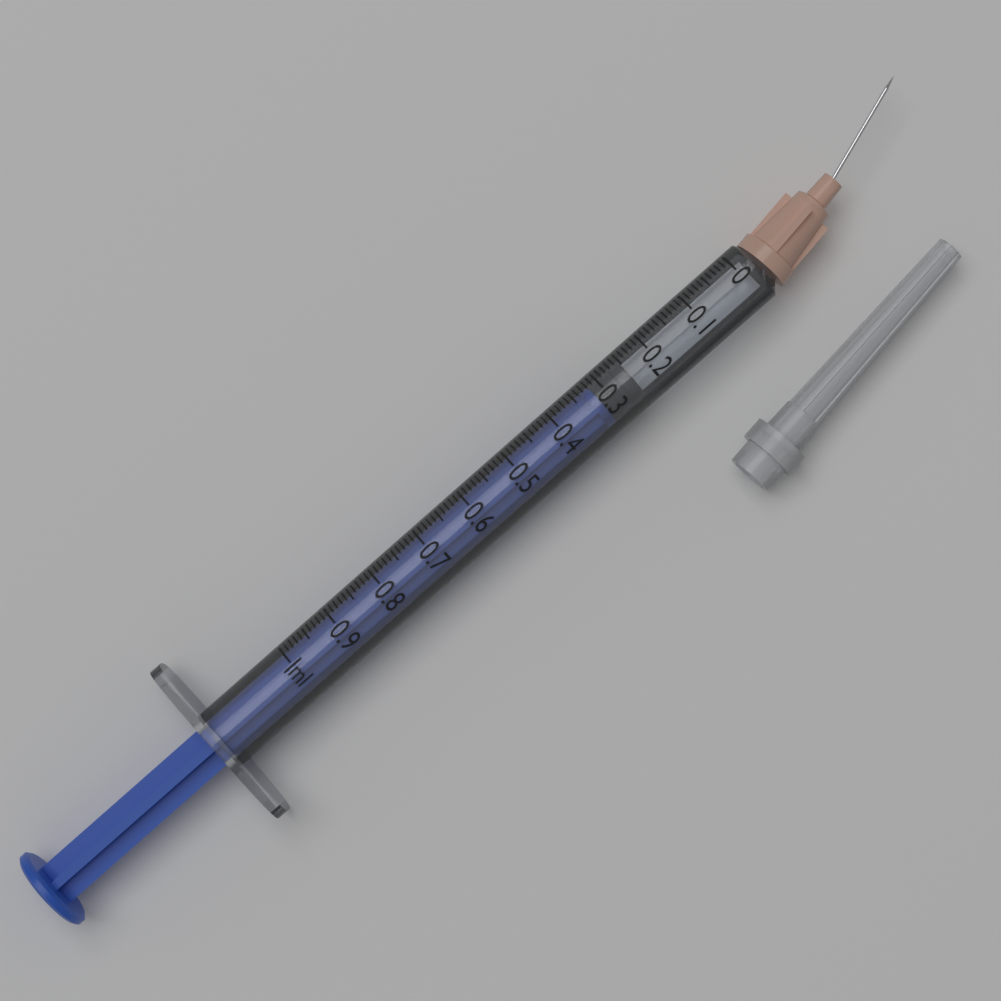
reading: 0.25 ml
